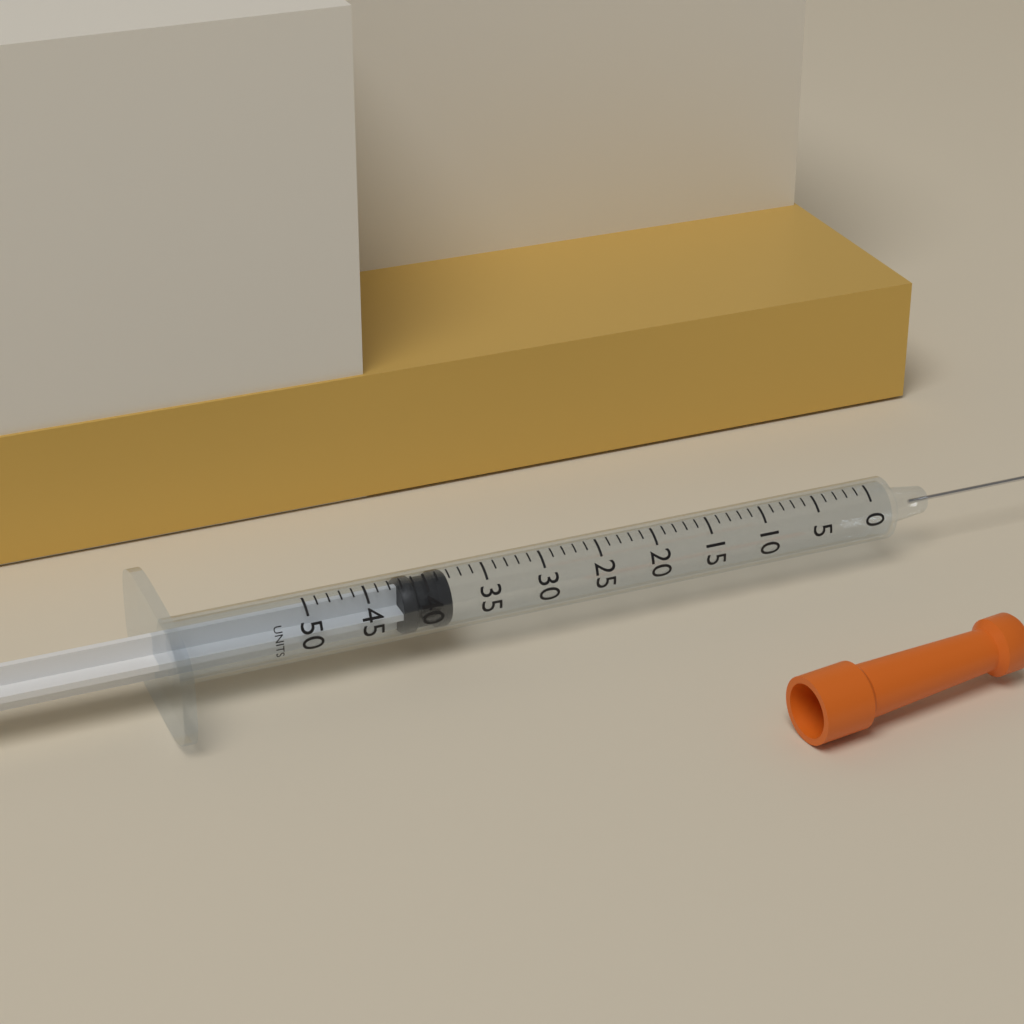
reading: 38 units
